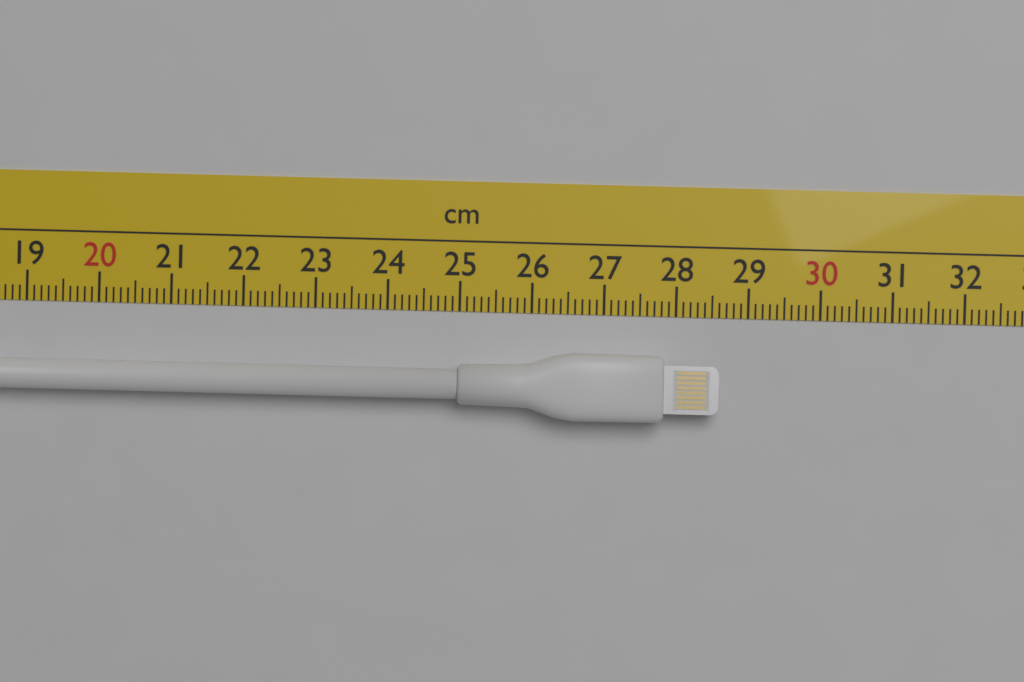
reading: 28.6 cm
